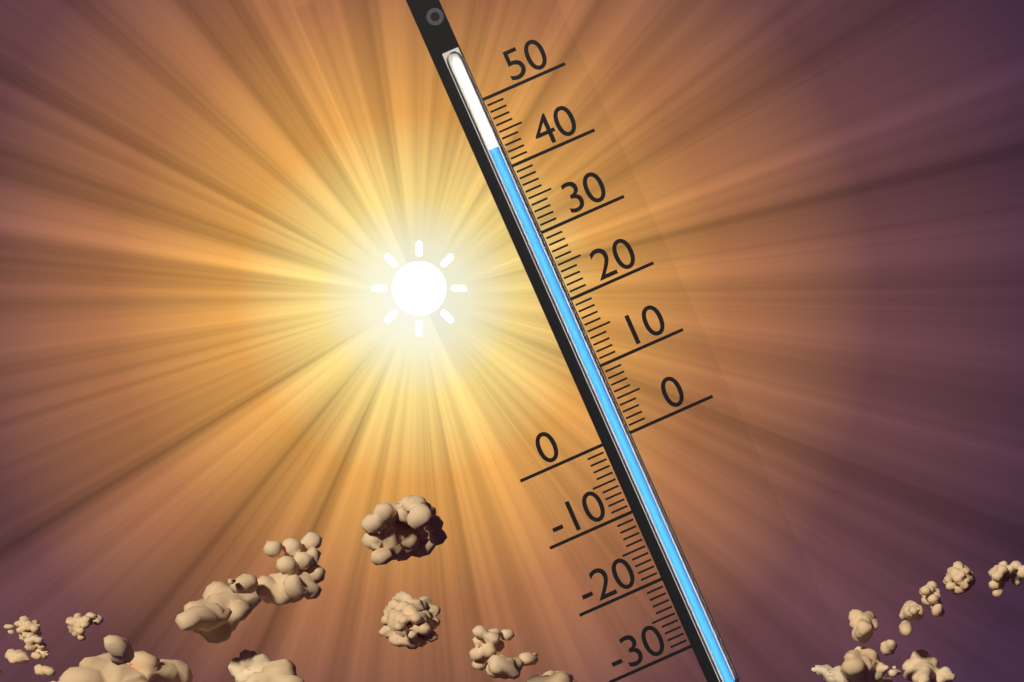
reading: 43 (no unit)
